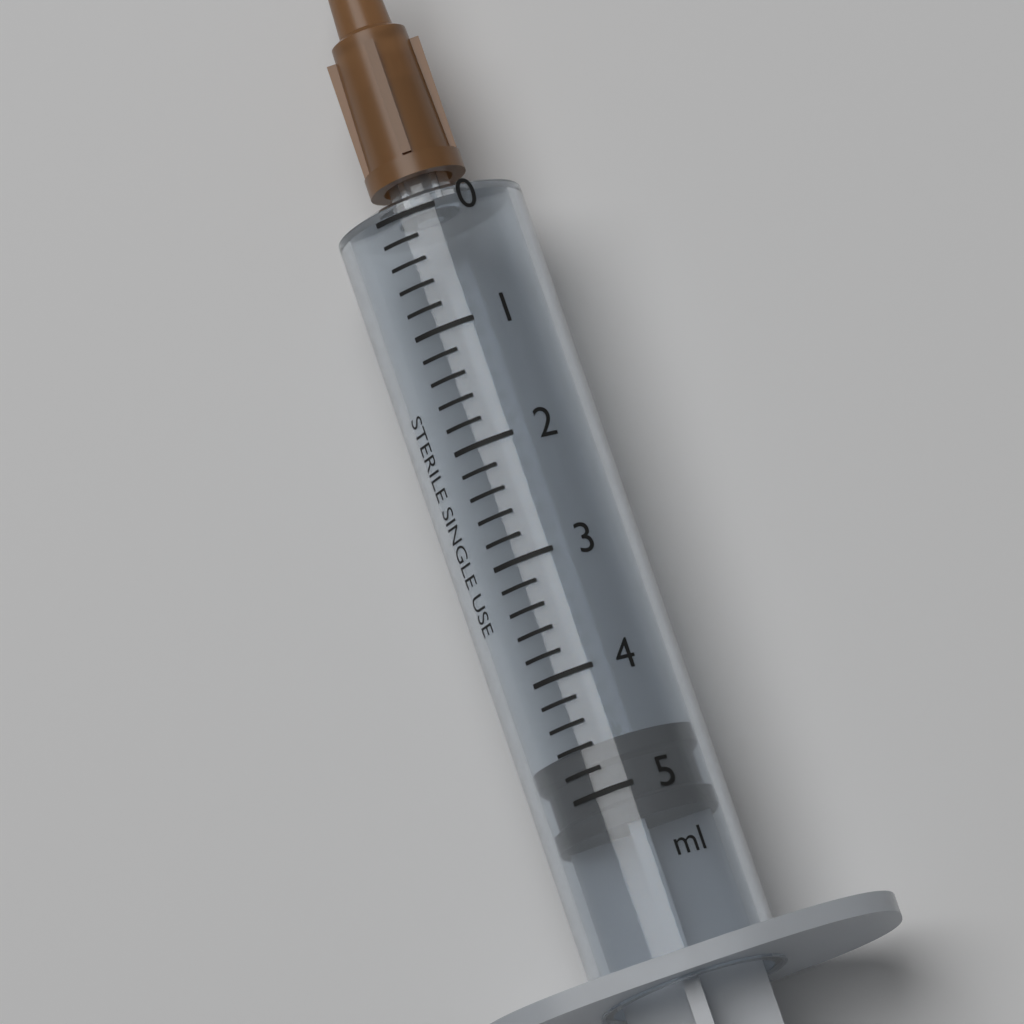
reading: 4.6 ml
